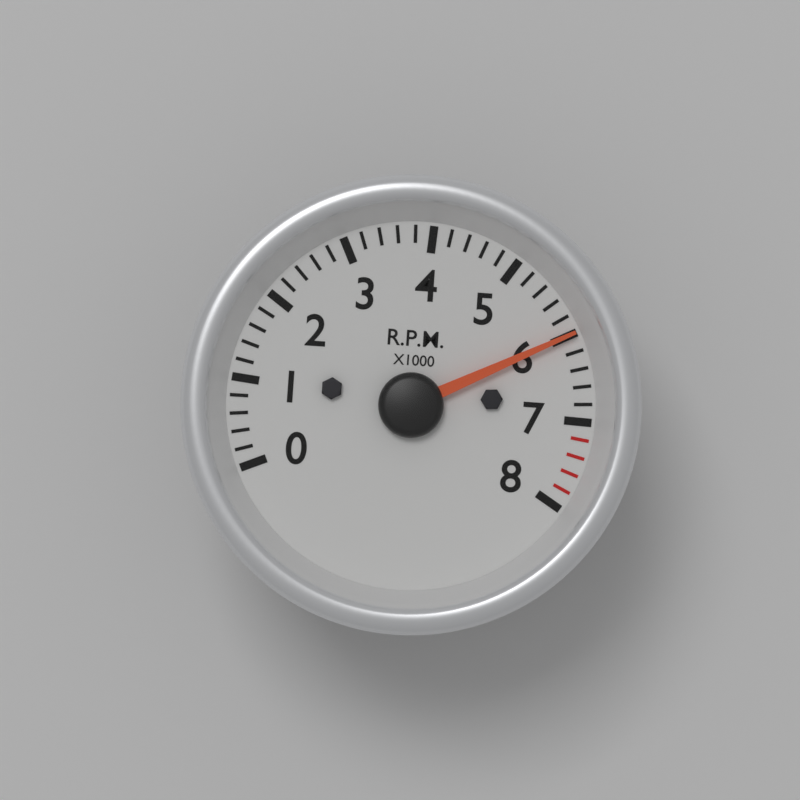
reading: 6000 RPM
